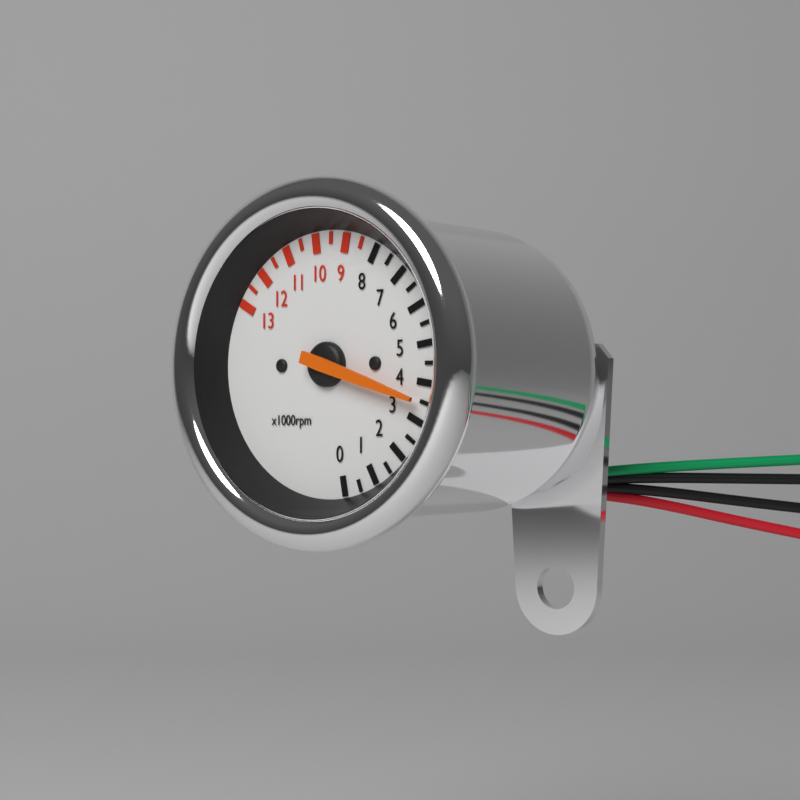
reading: 3500 rpm
